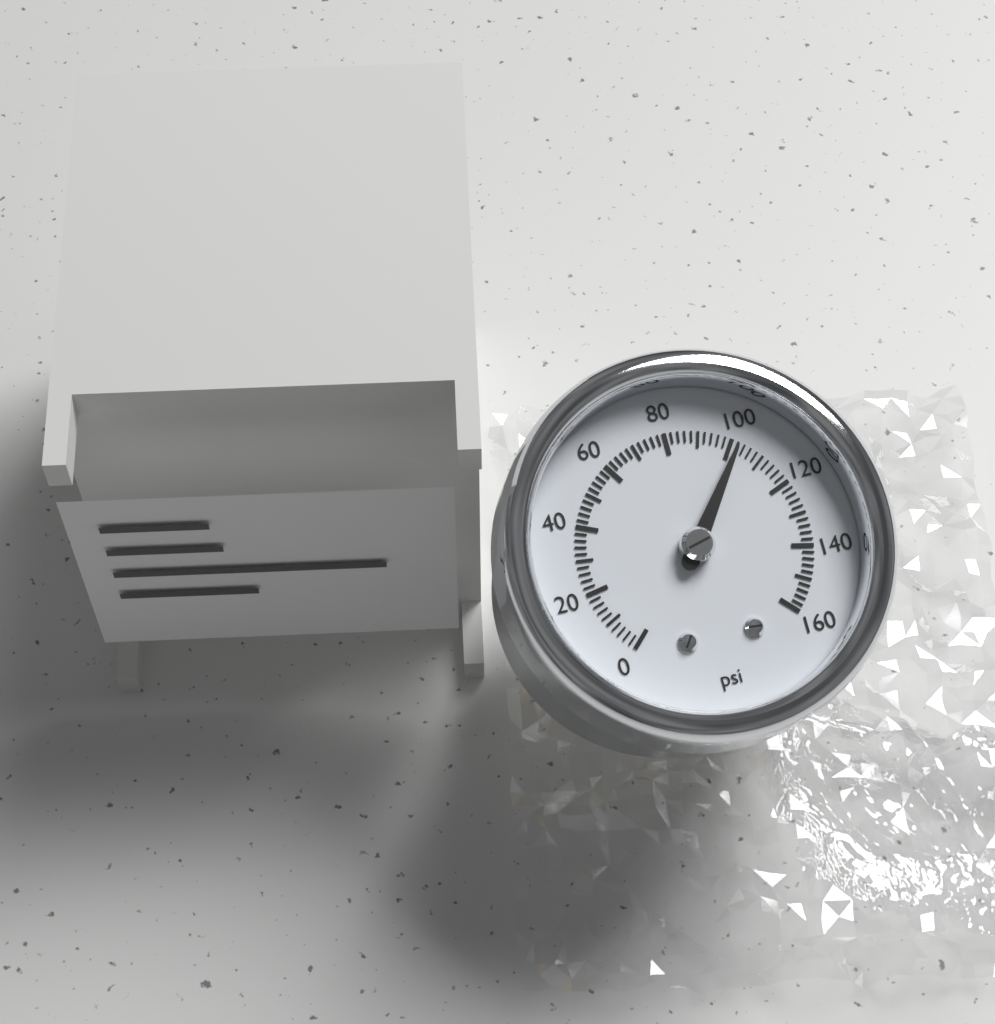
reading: 102 psi
